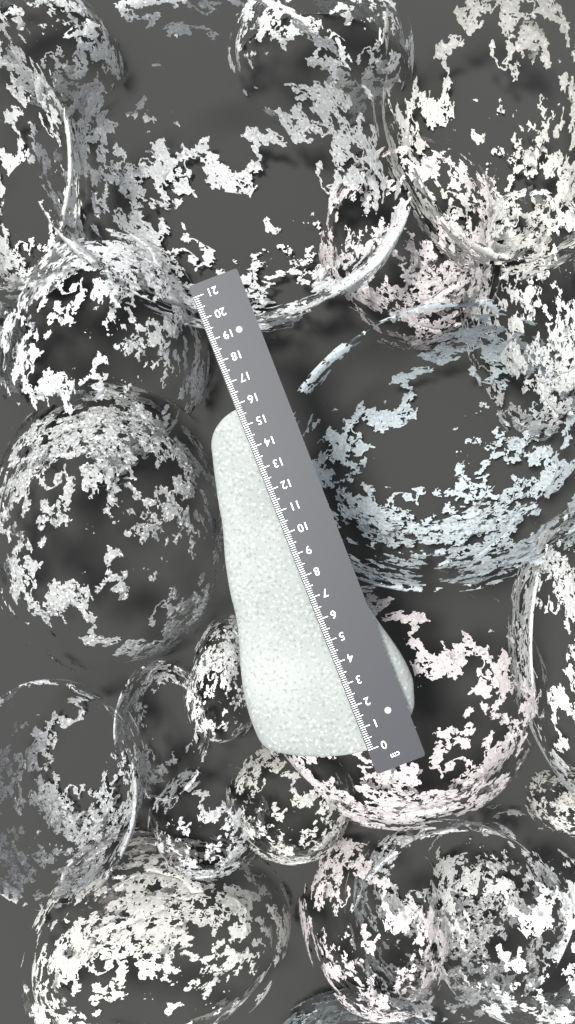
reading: 15.8 cm
